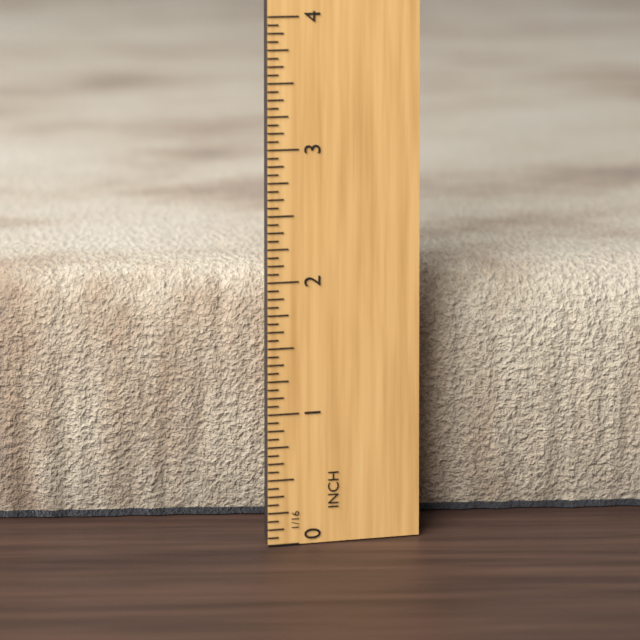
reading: 1.9375 in
